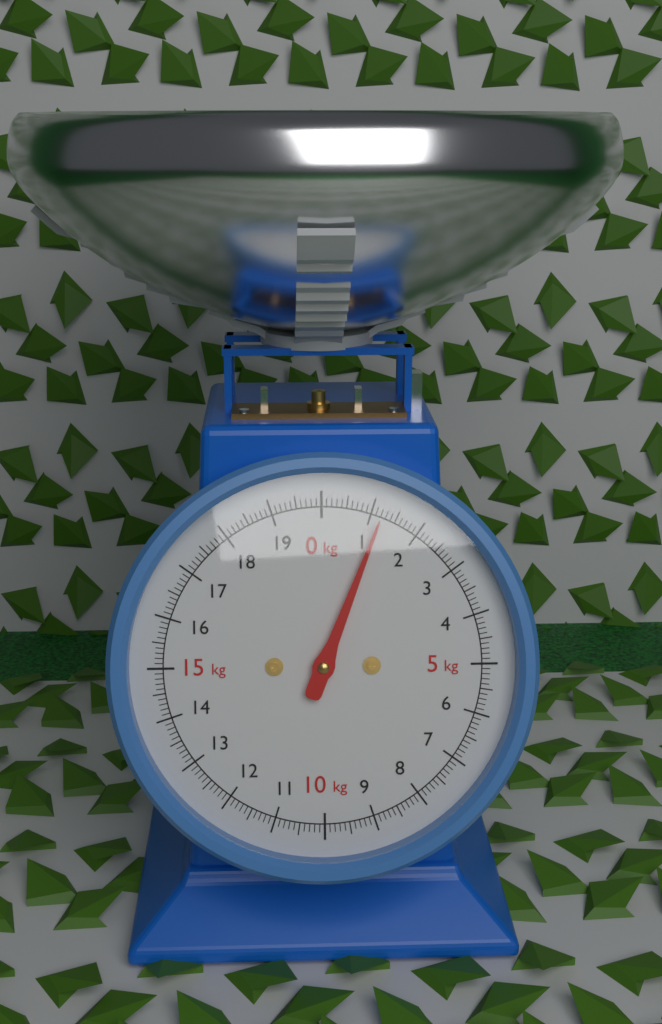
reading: 1.2 kg
